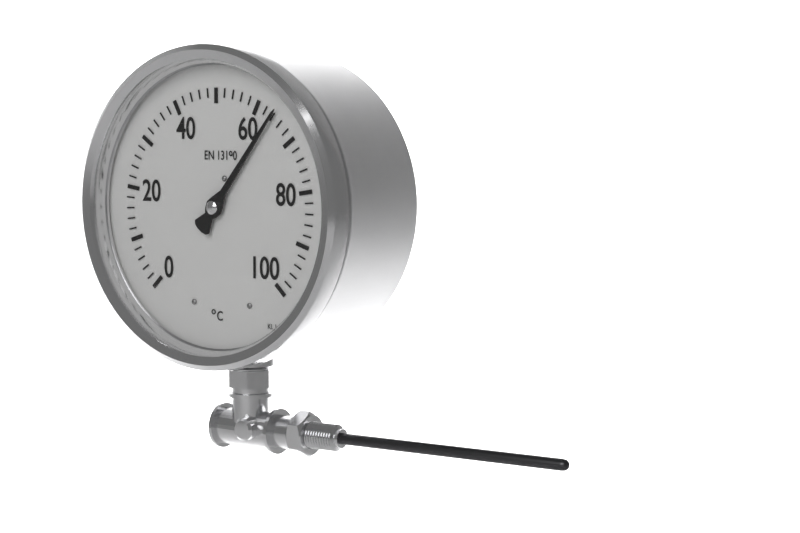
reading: 64 °C
